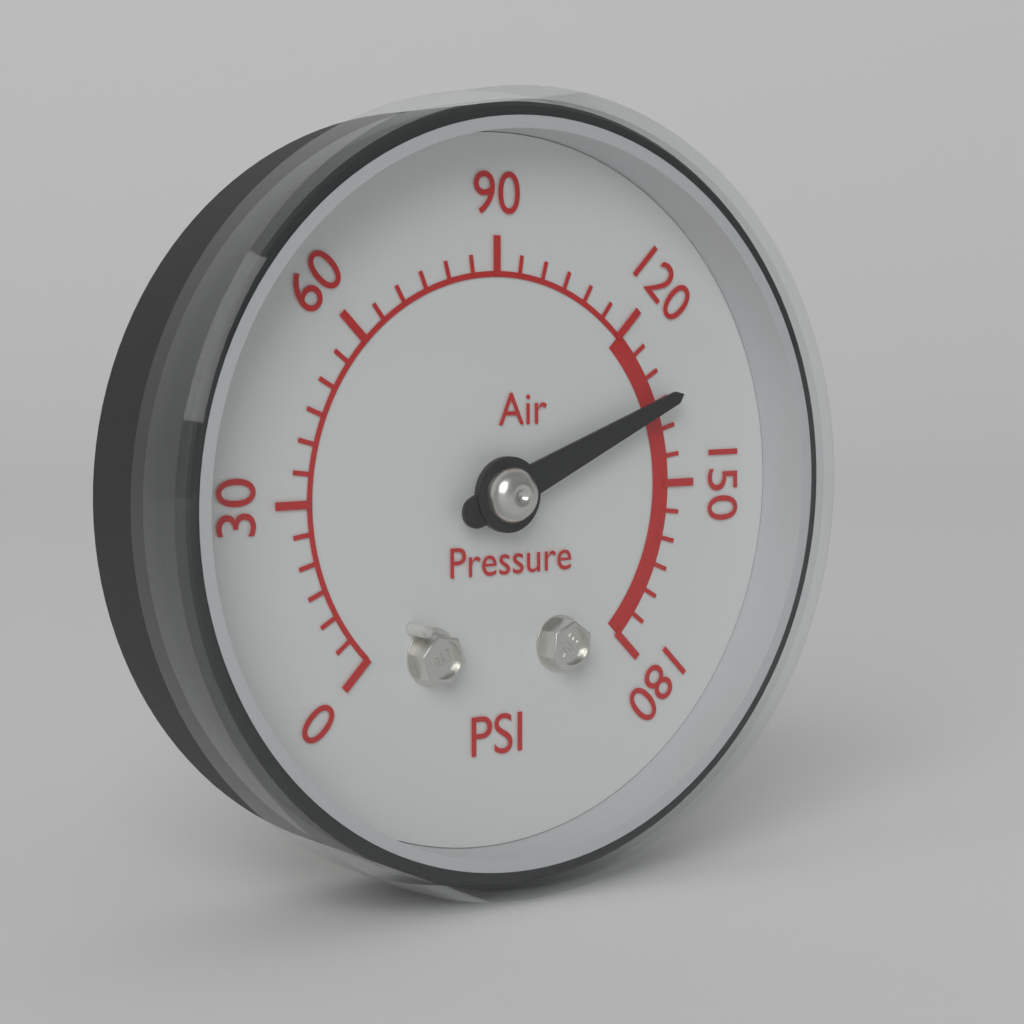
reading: 135 psi
